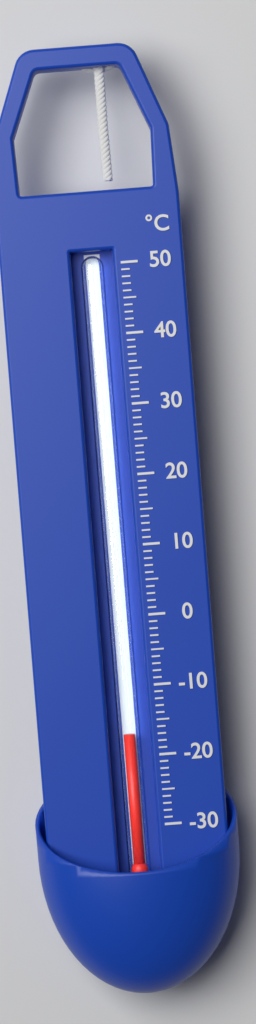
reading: -17 °C
